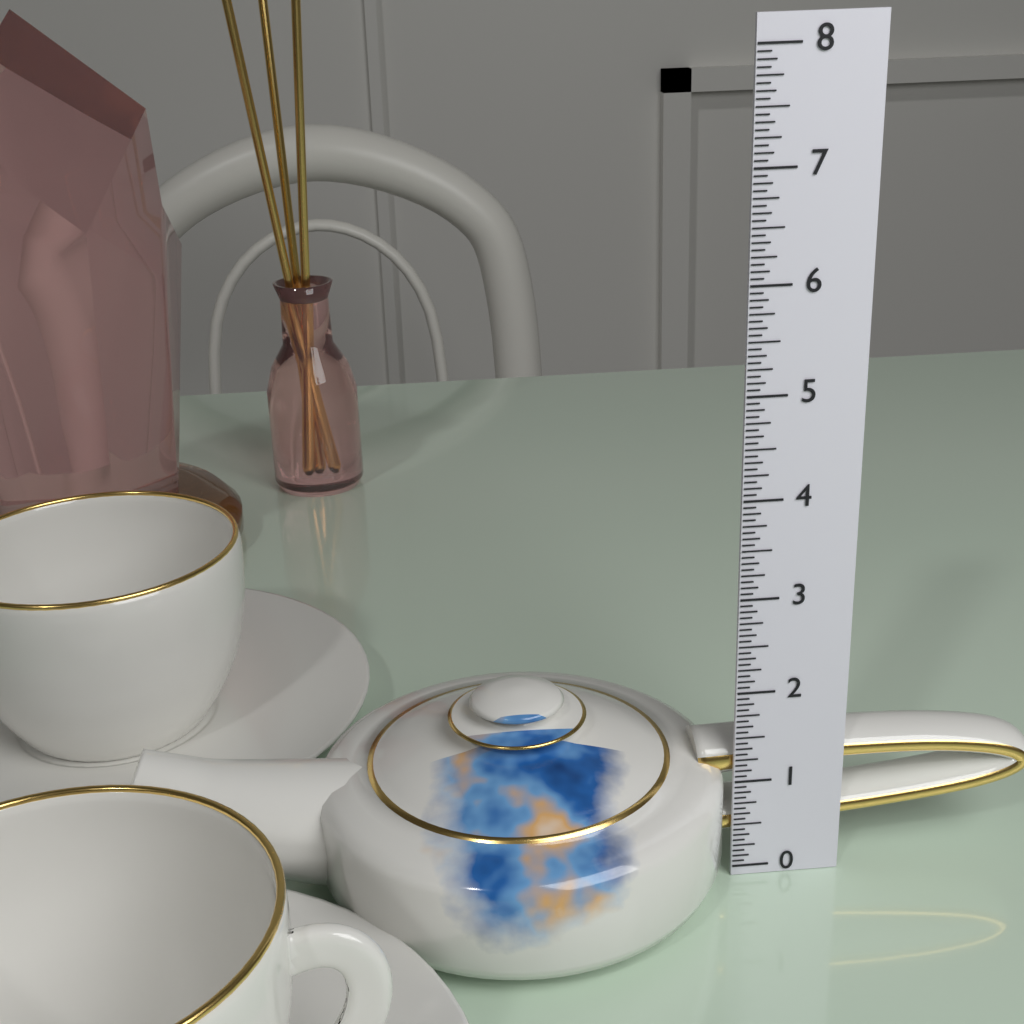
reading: 2.0000 (no unit)
